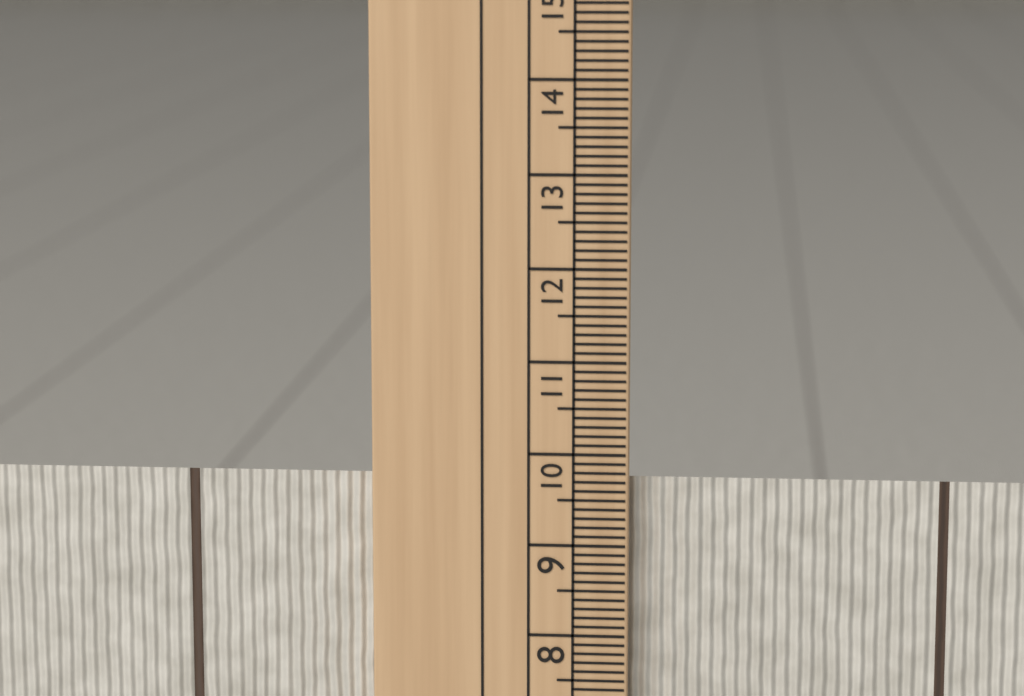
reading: 9.7 cm
